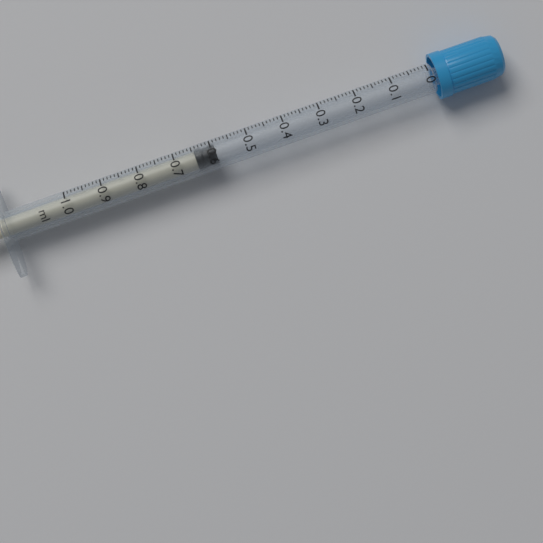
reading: 0.59 ml
